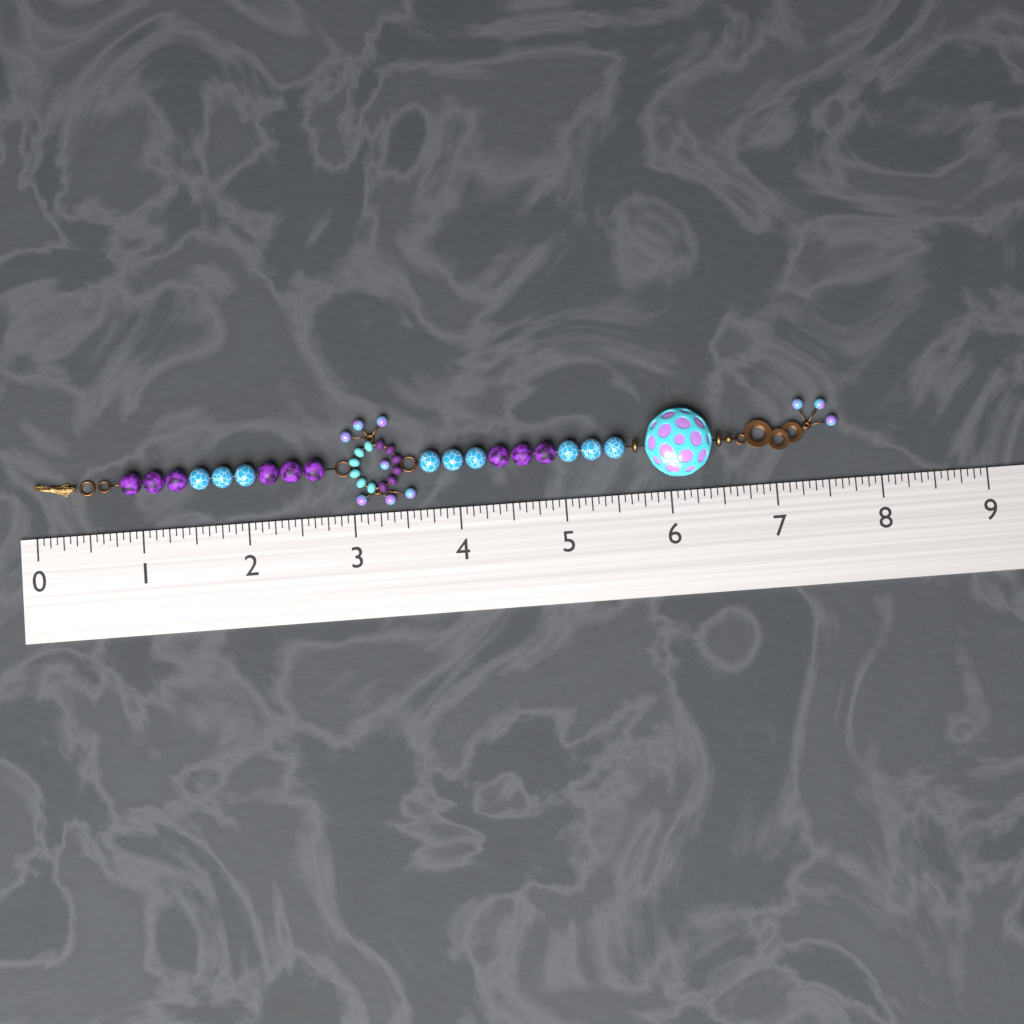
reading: 7.6250 (no unit)
